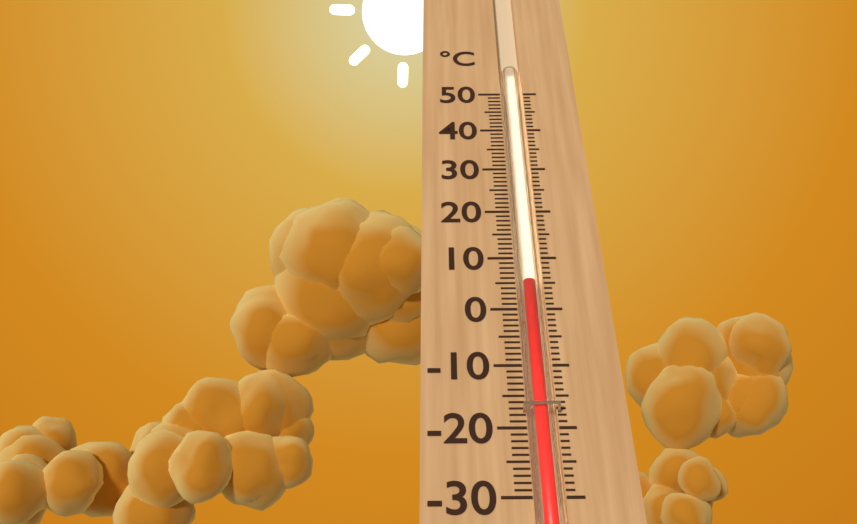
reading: 5 °C
